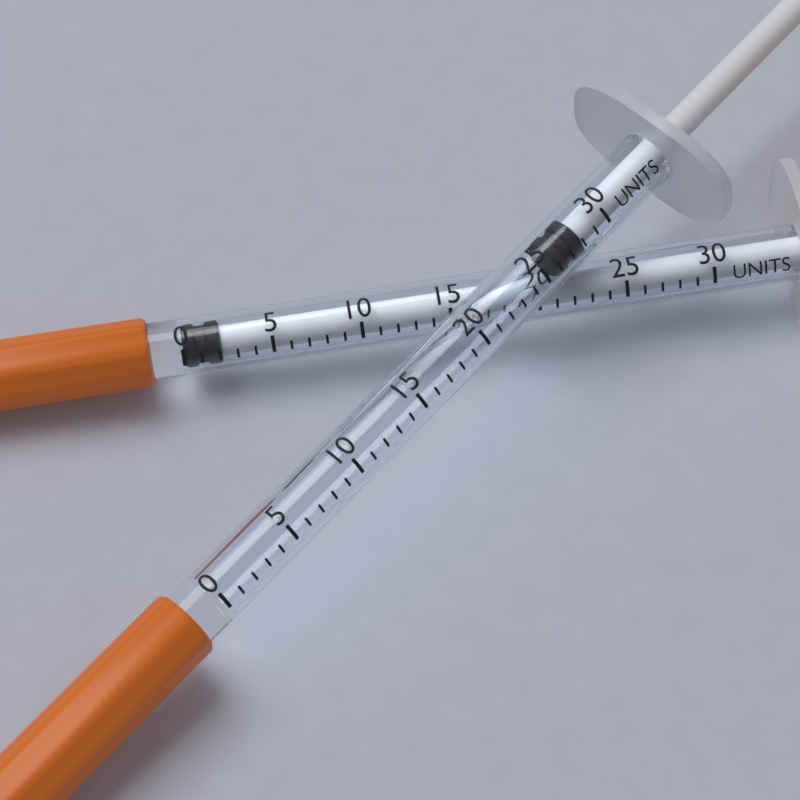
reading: 26 units
